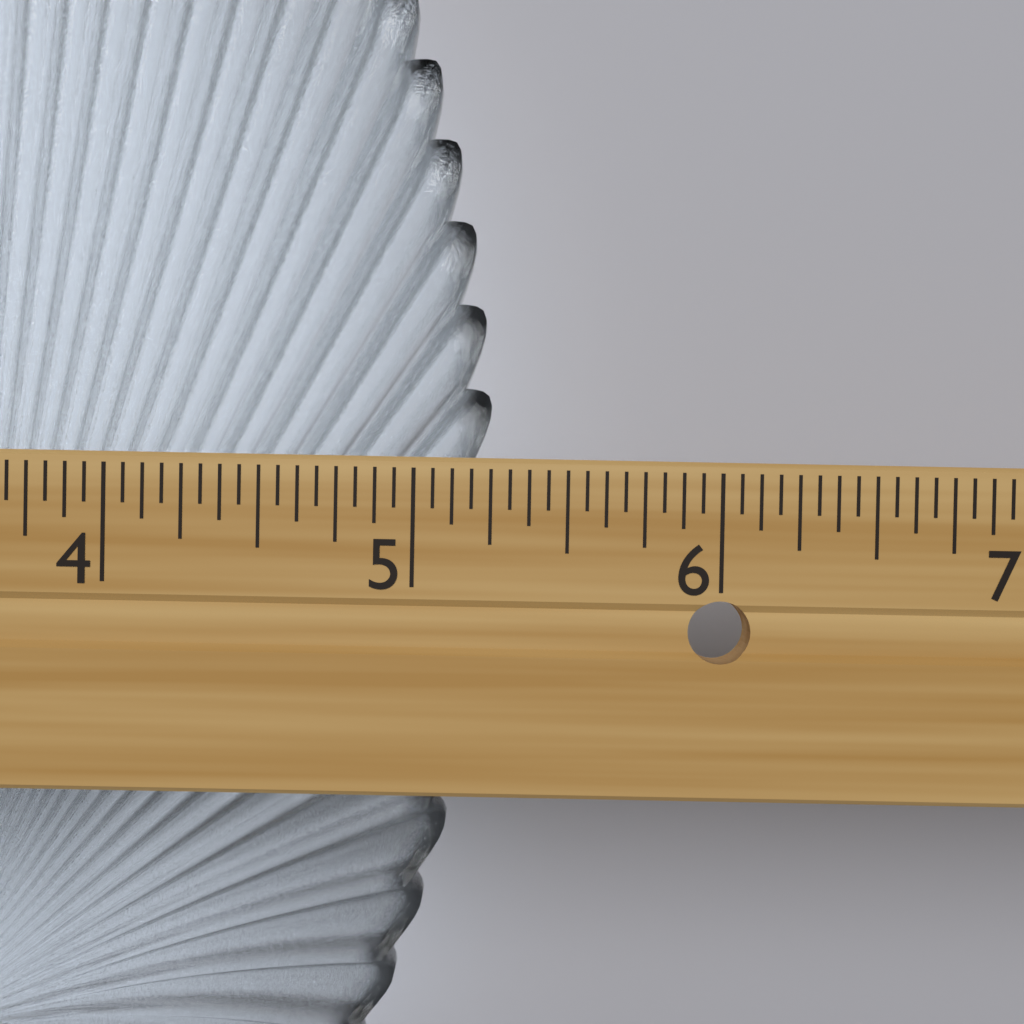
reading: 5.2500 in
